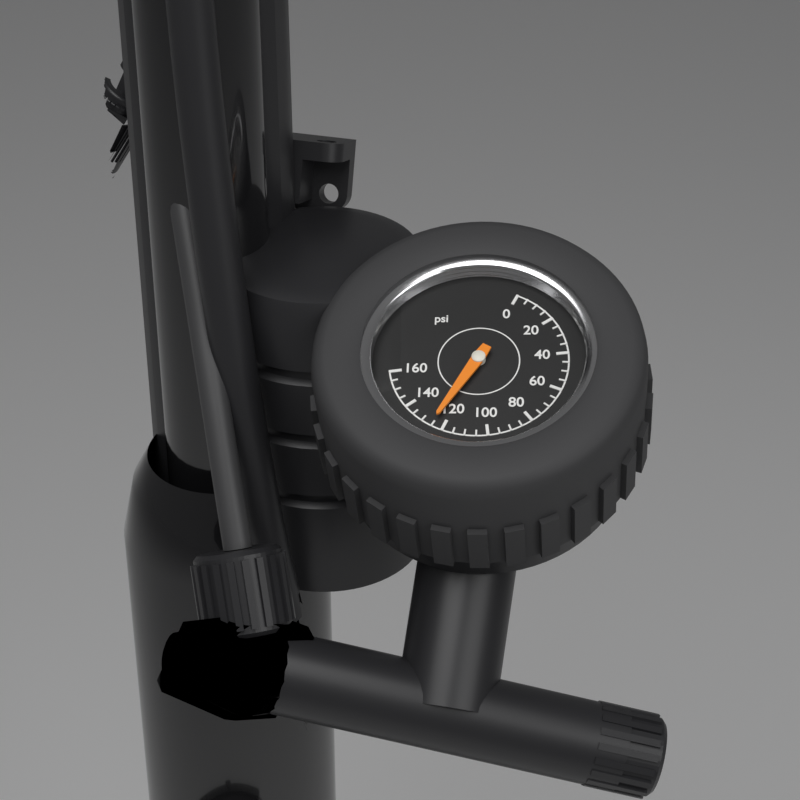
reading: 125 psi
